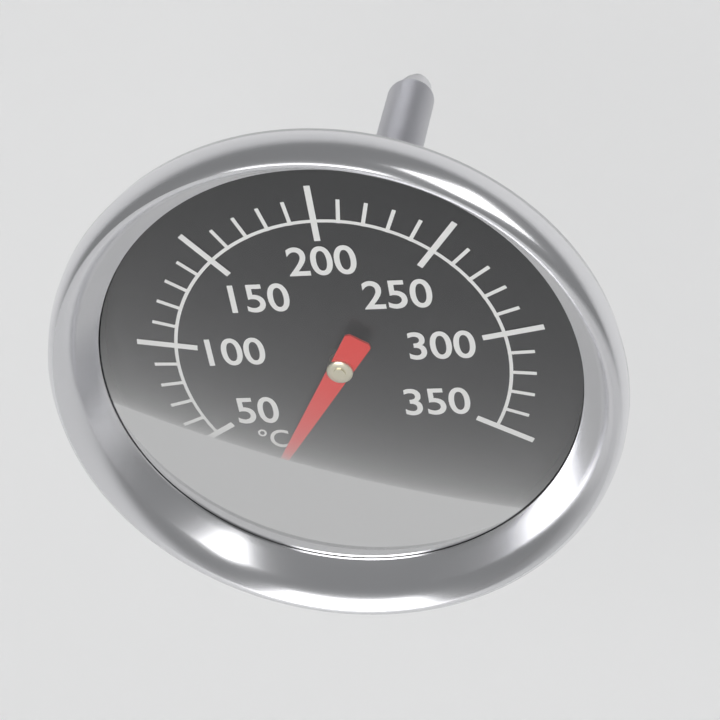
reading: 18 °C
